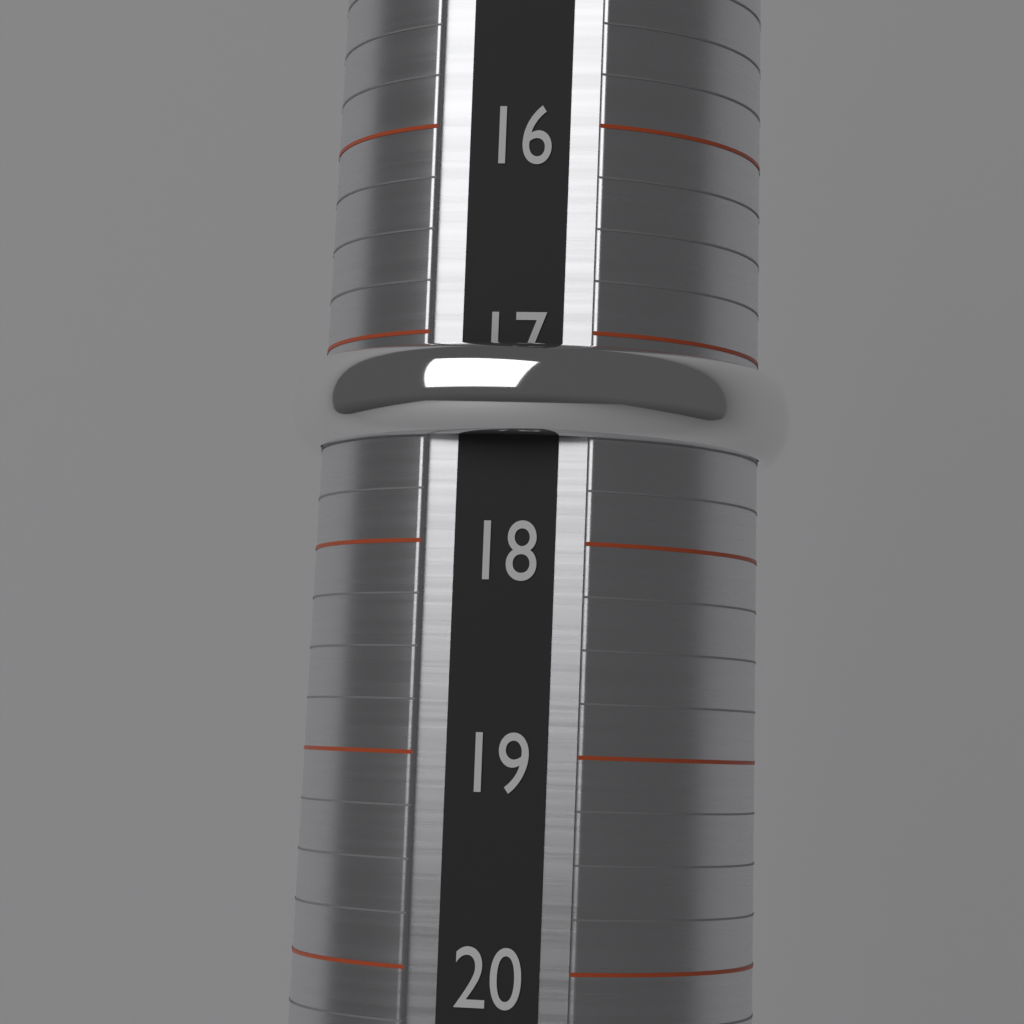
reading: 17.50 (no unit)
